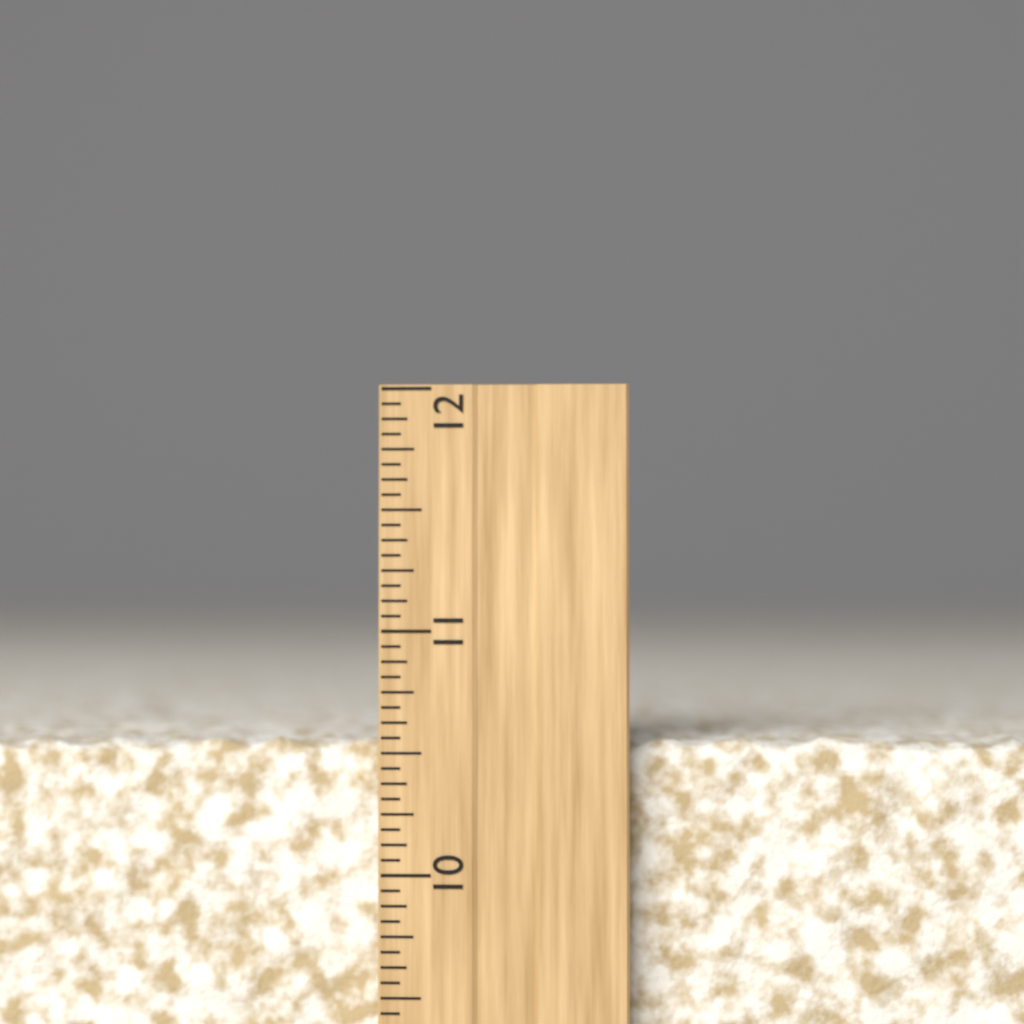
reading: 10.5625 inch
